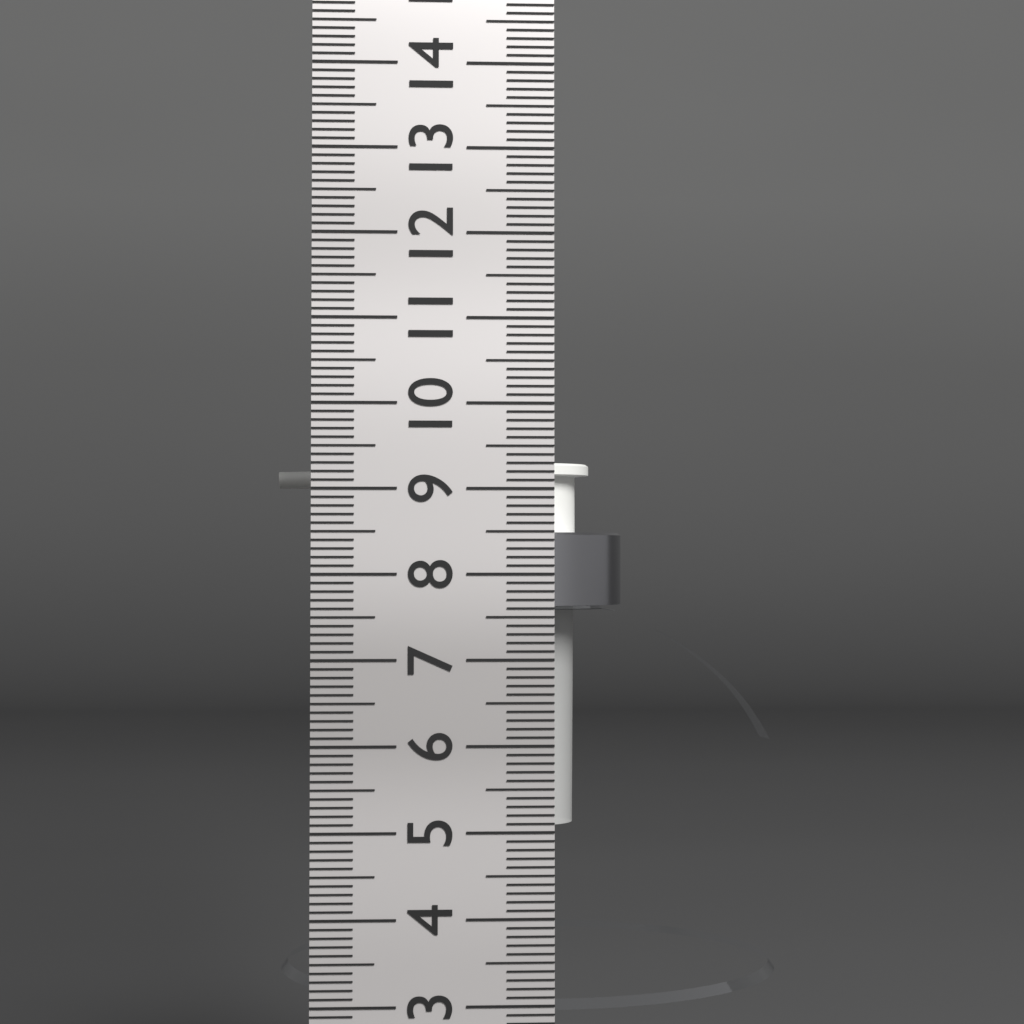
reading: 9.4 cm
